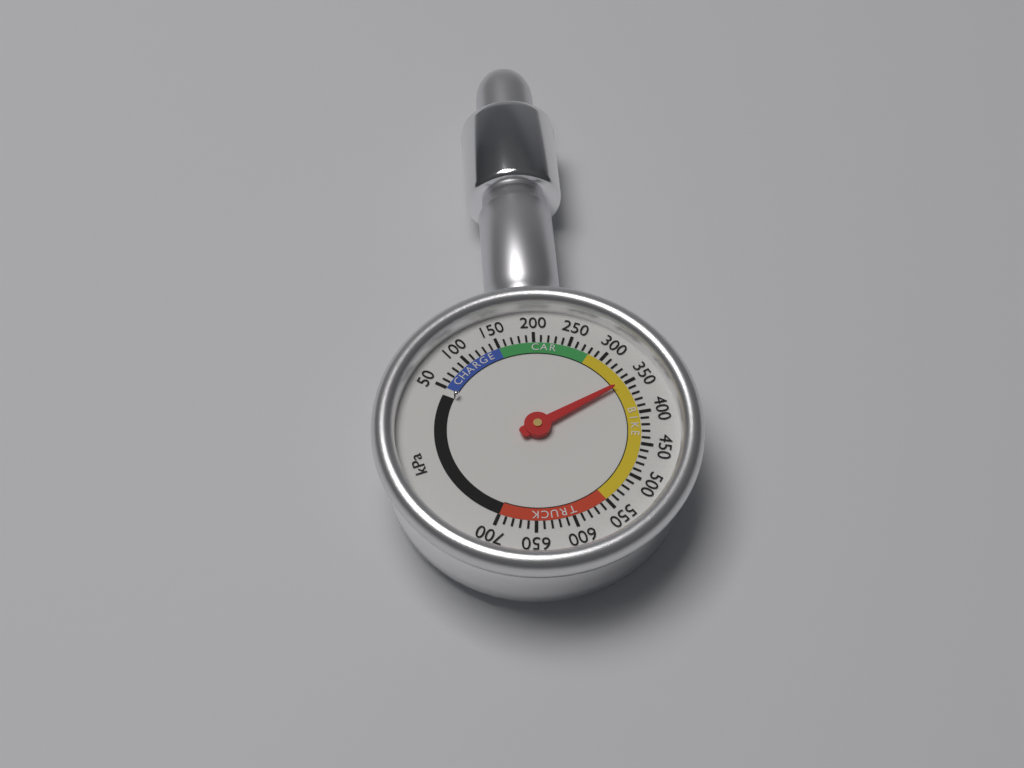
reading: 350 kPa
